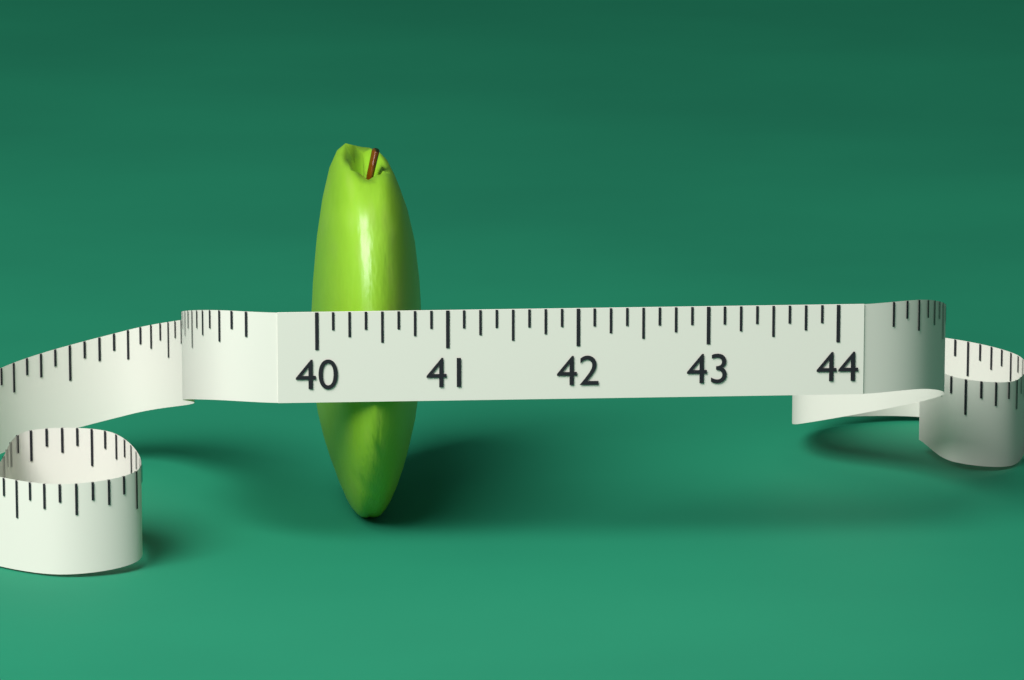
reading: 40.875 (no unit)
